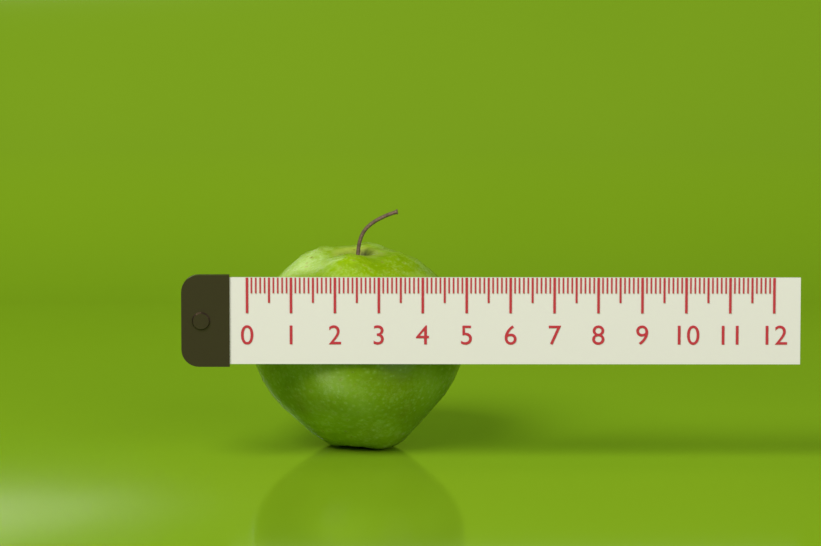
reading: 5.0 (no unit)
